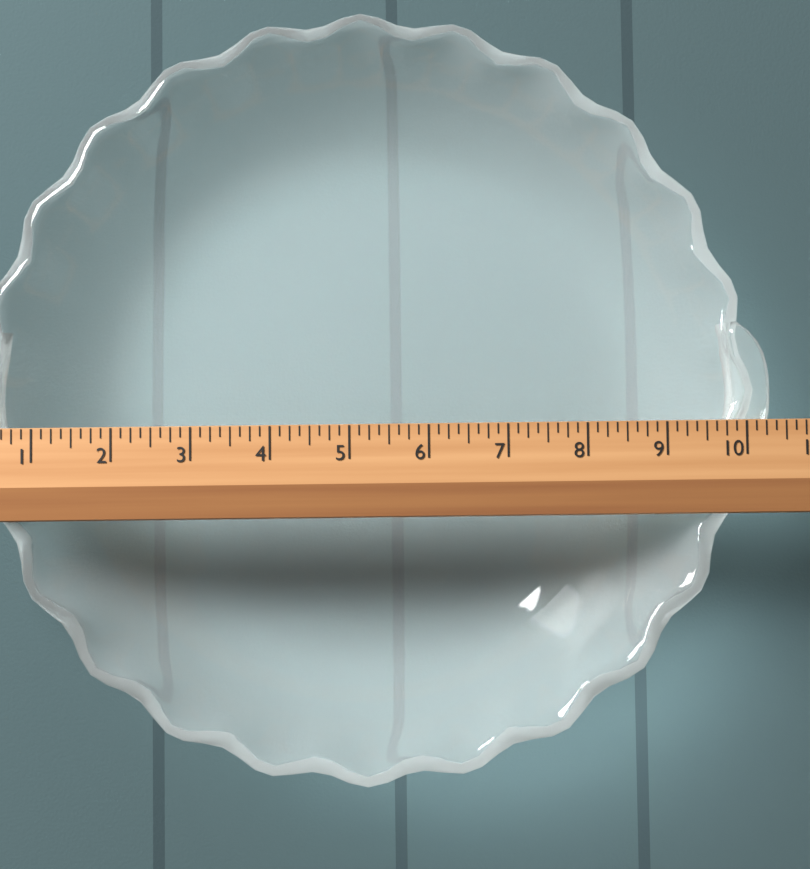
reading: 10.375 (no unit)
